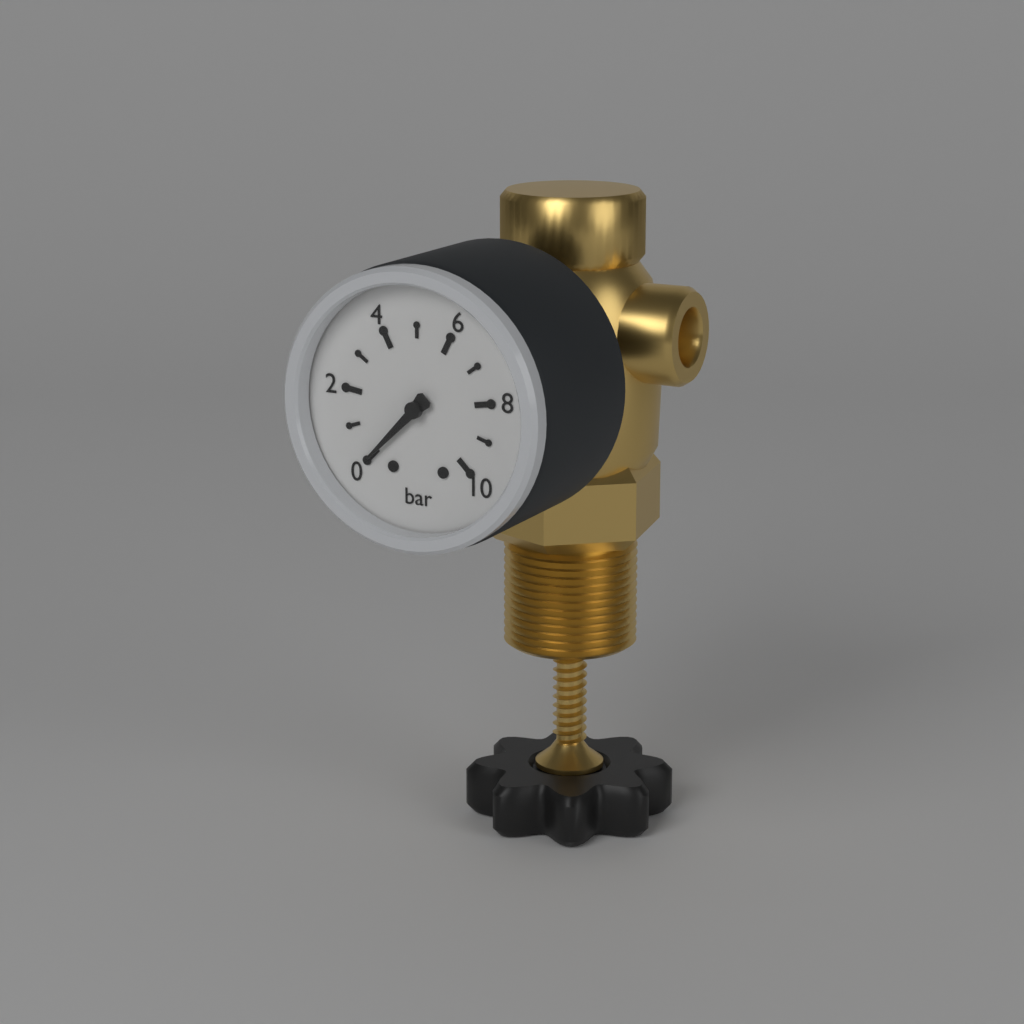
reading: 0 bar
